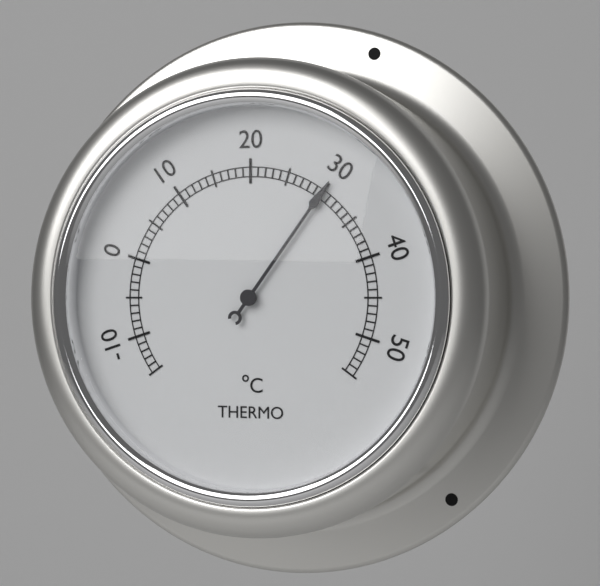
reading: 30 °C
